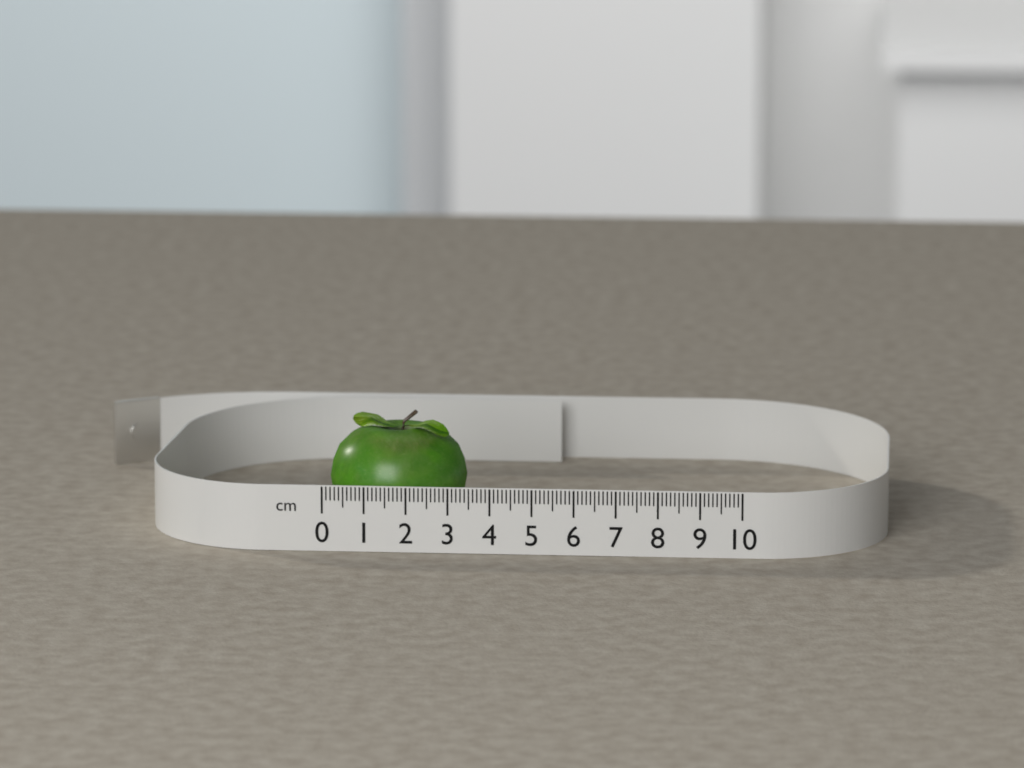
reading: 3.3 cm
